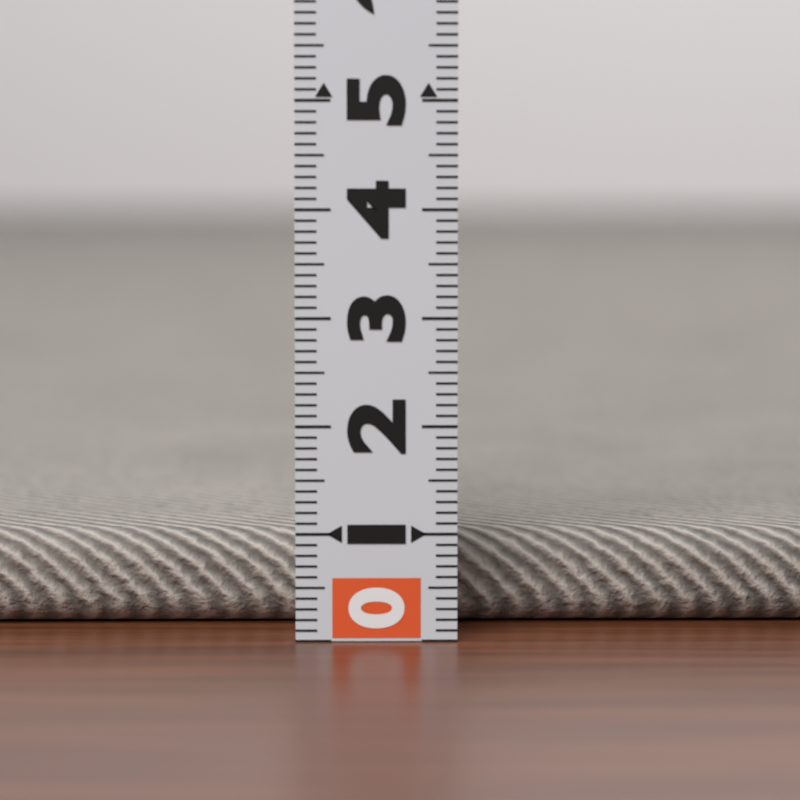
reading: 0.9 (no unit)
